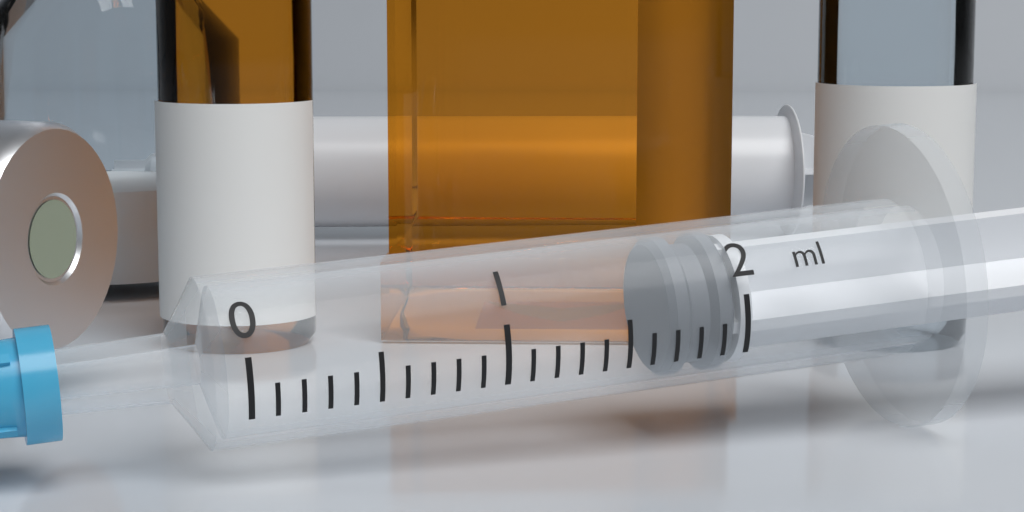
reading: 1.7 ml
